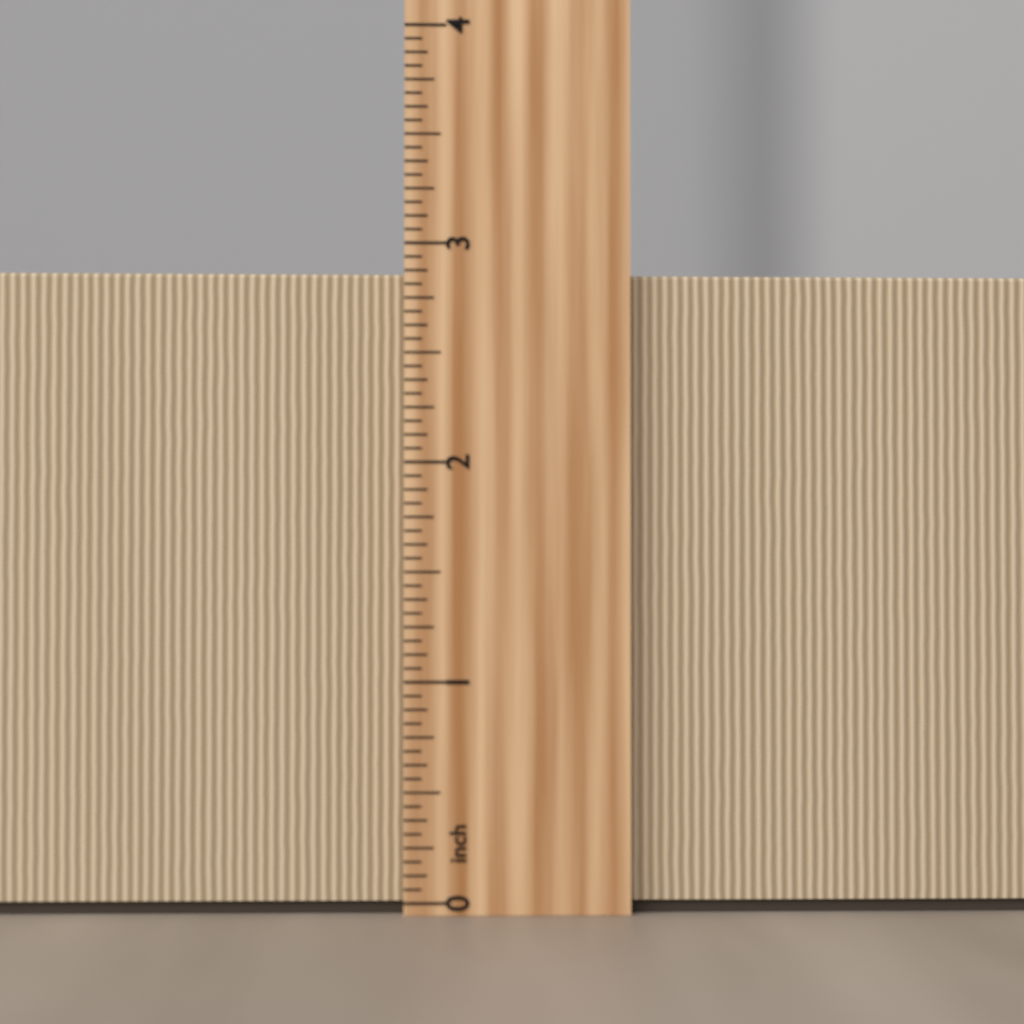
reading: 2.8750 inch
